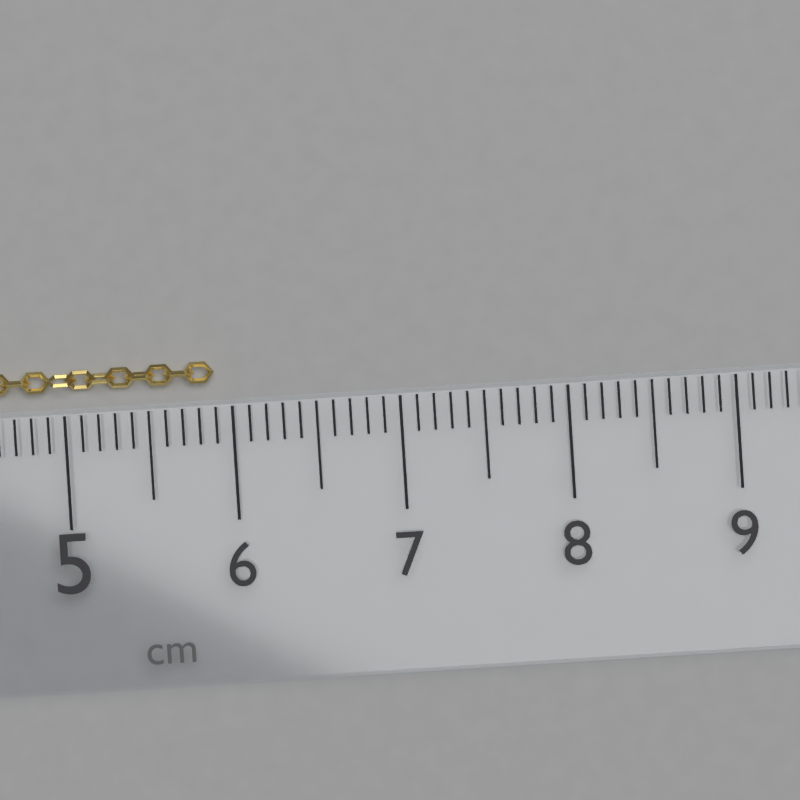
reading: 5.9 cm
